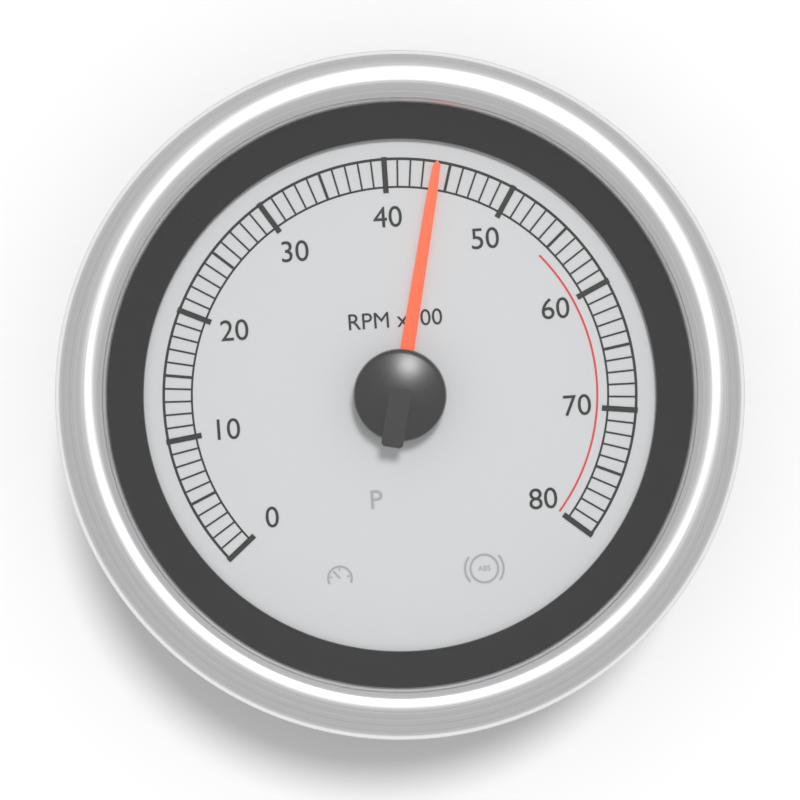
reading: 44 RPM x100
